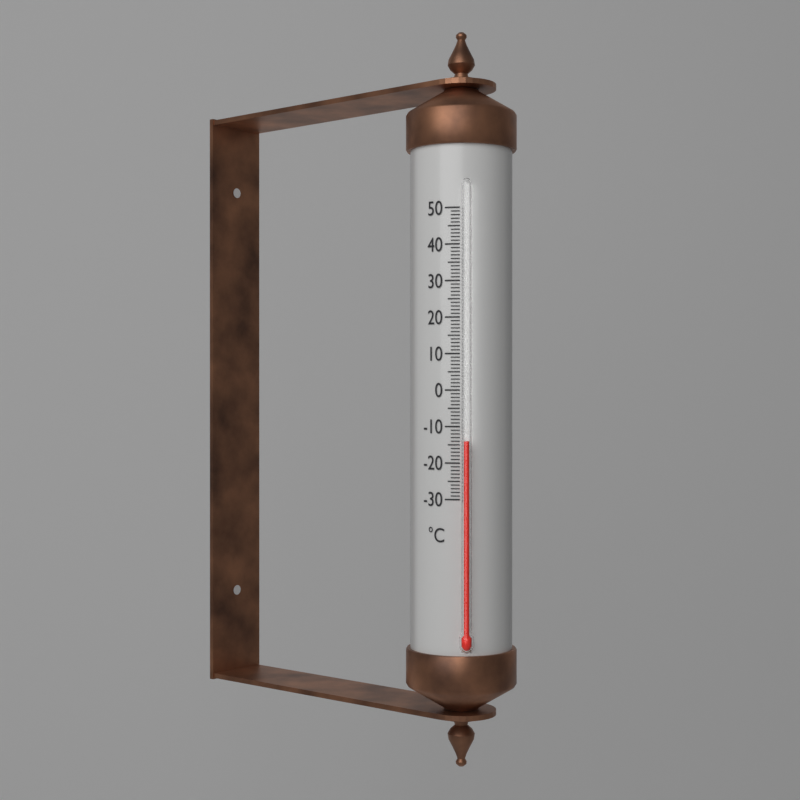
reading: -14 °C
